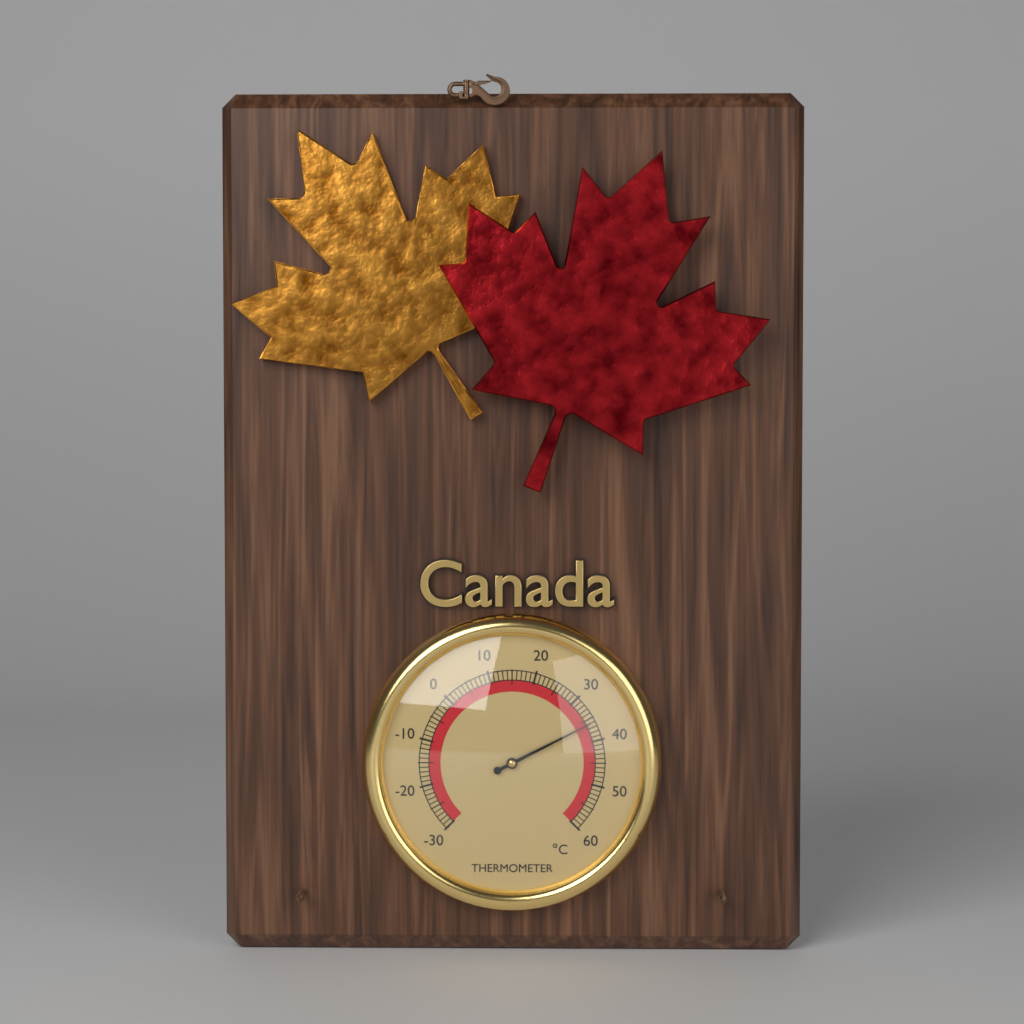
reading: 36 °C
